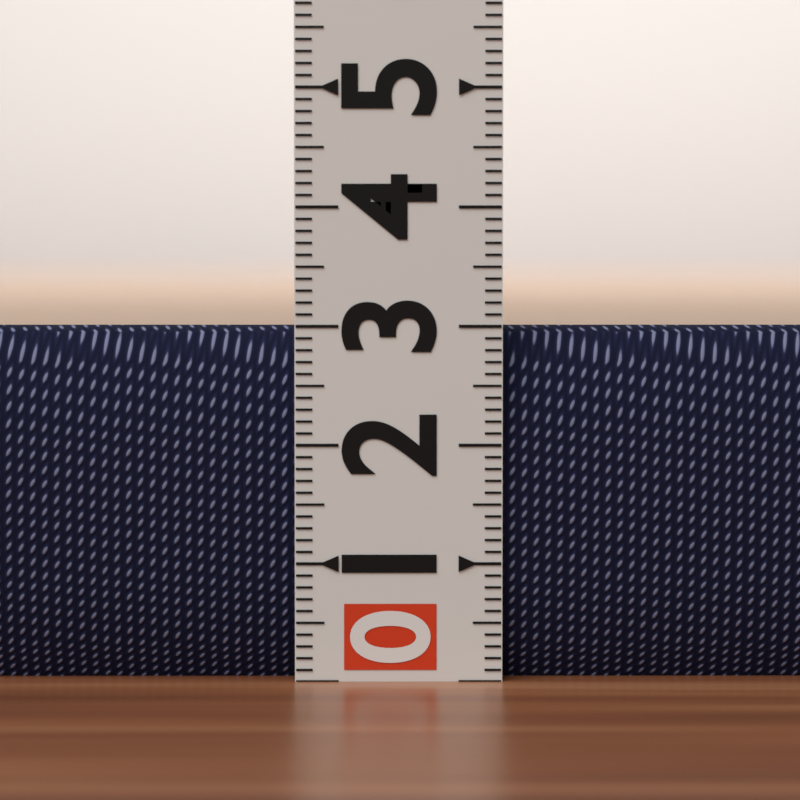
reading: 3.0 (no unit)
